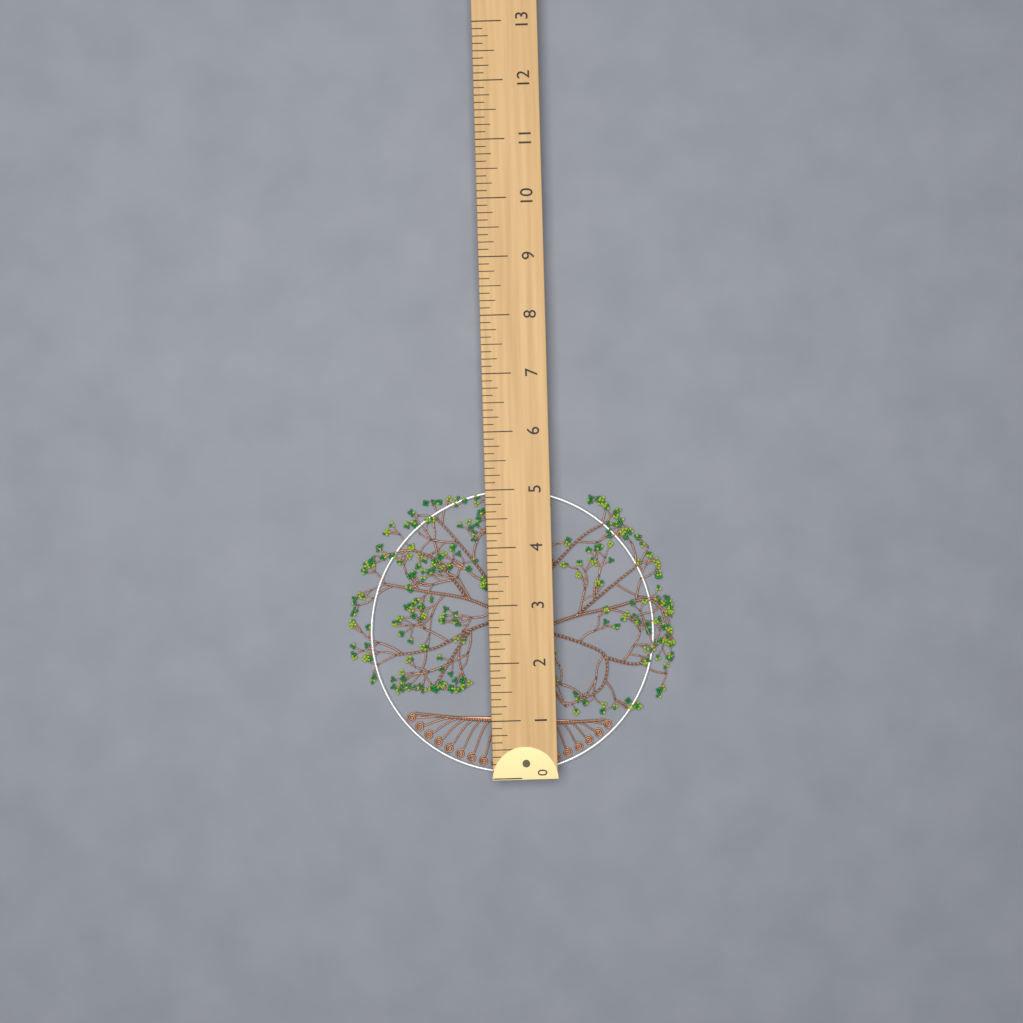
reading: 5.000 (no unit)
